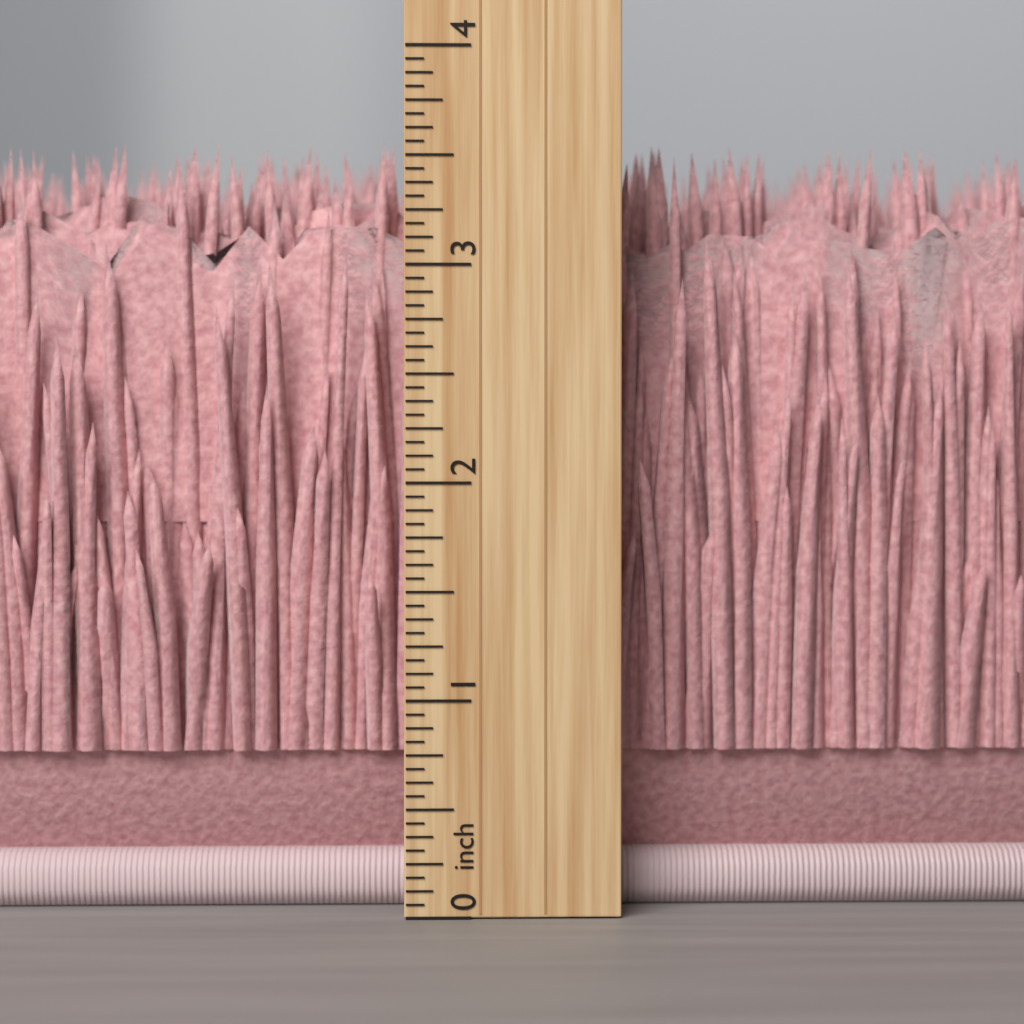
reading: 3.6250 inch
